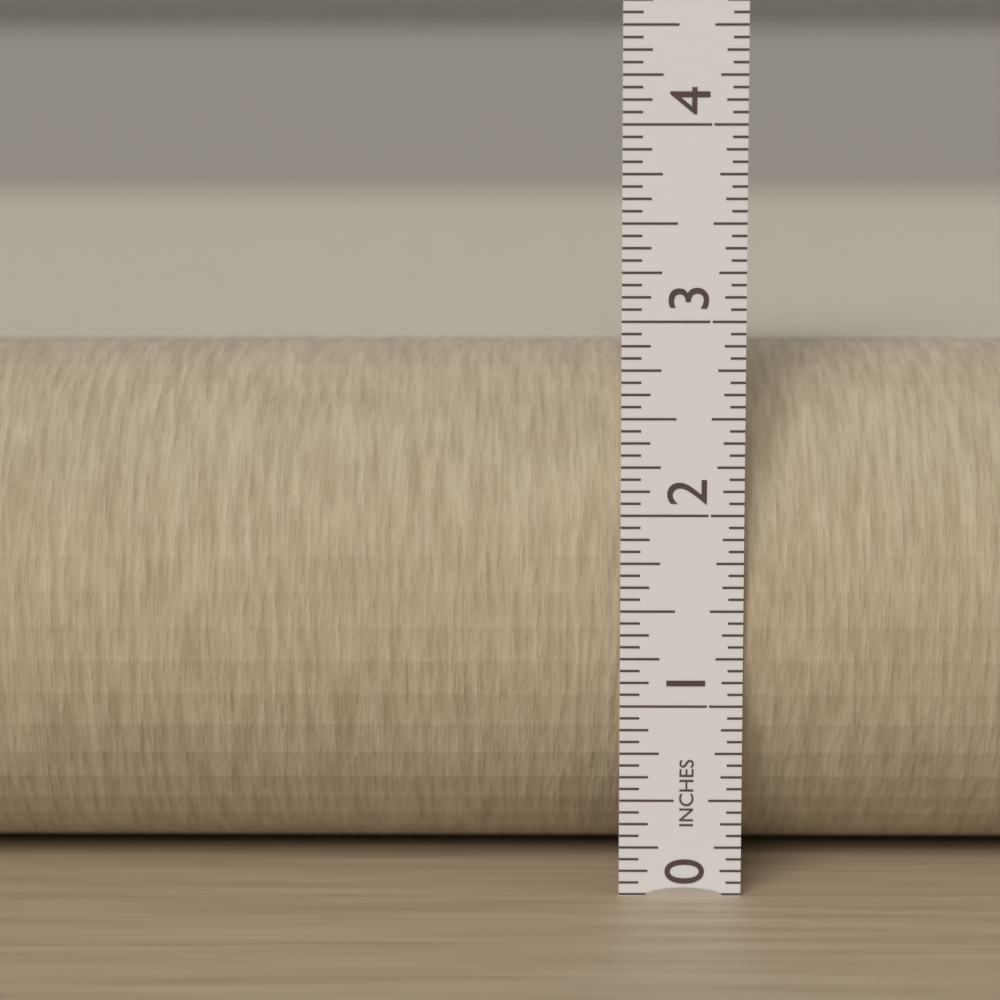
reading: 2.8125 in
